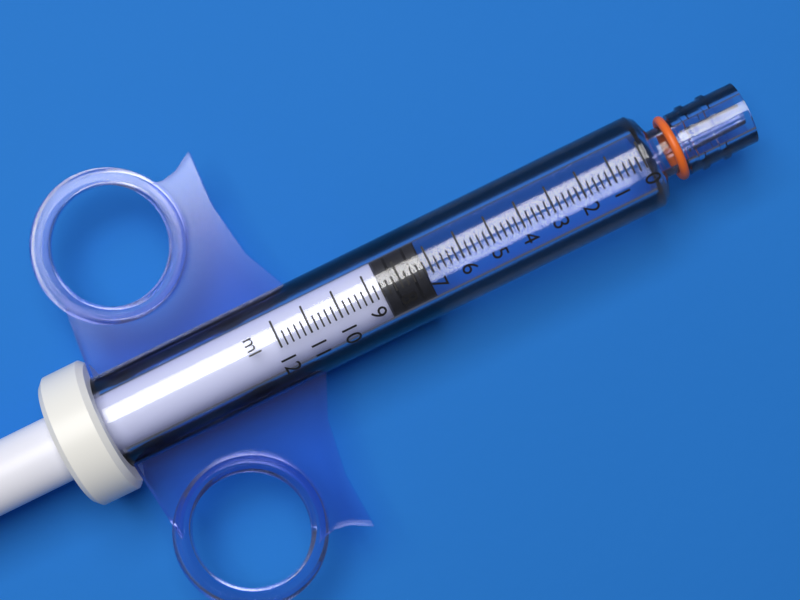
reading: 7.2 ml
